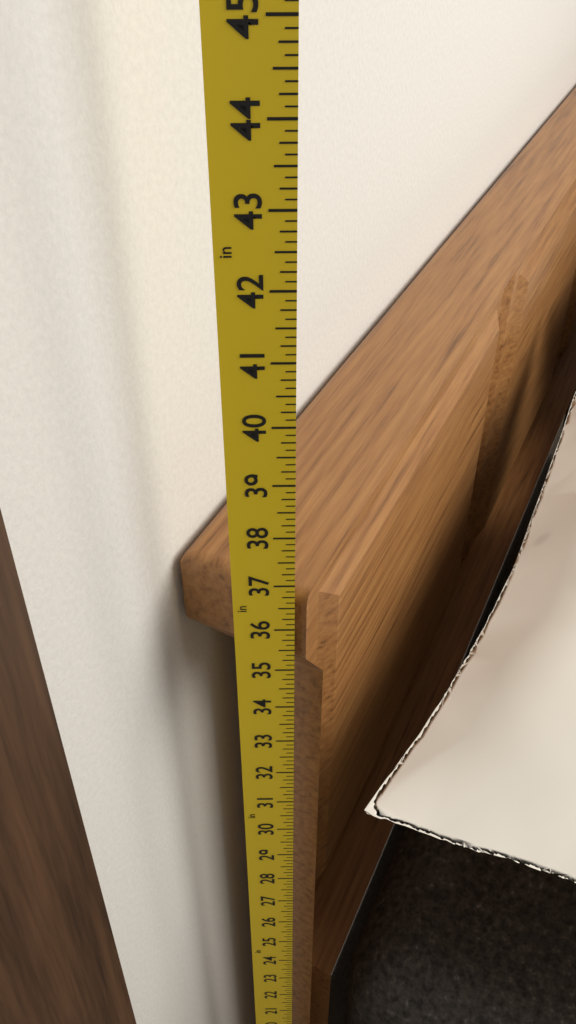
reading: 36.750 in
